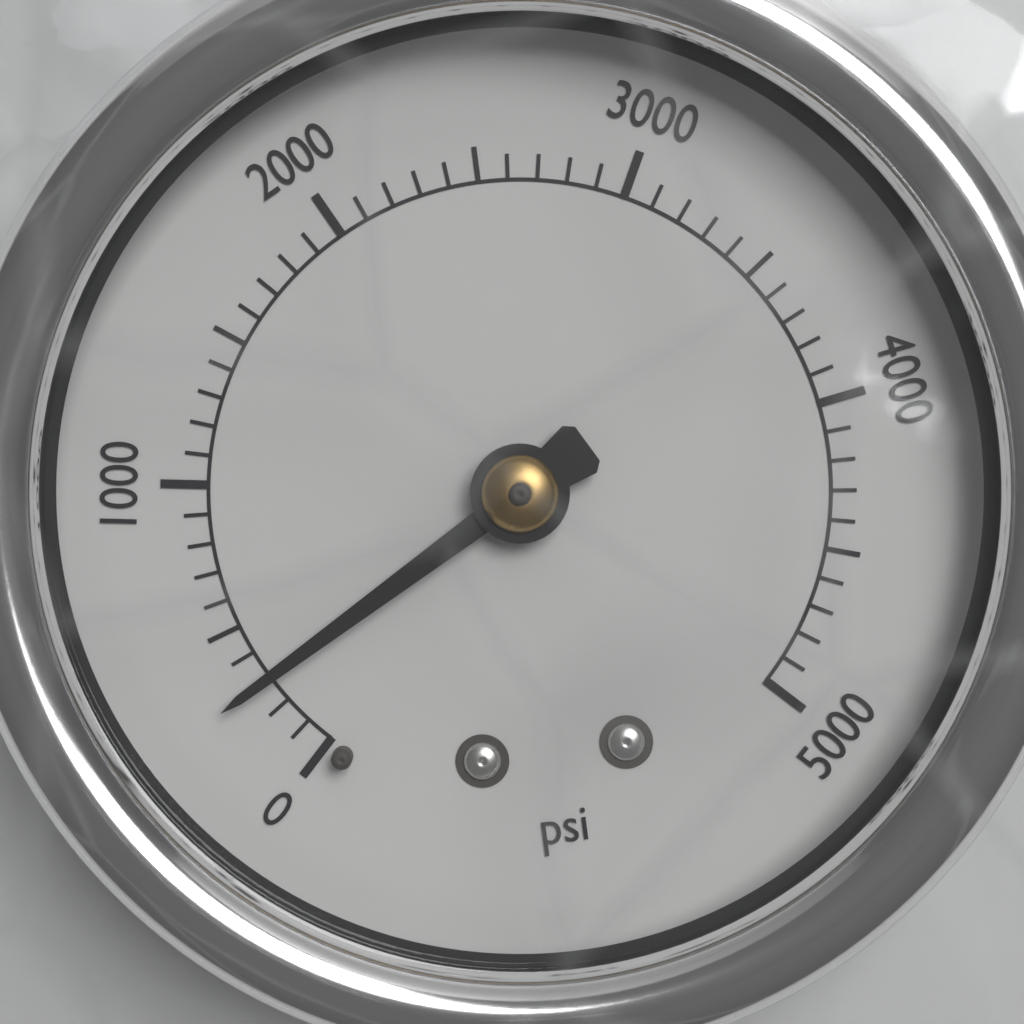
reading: 300 psi
